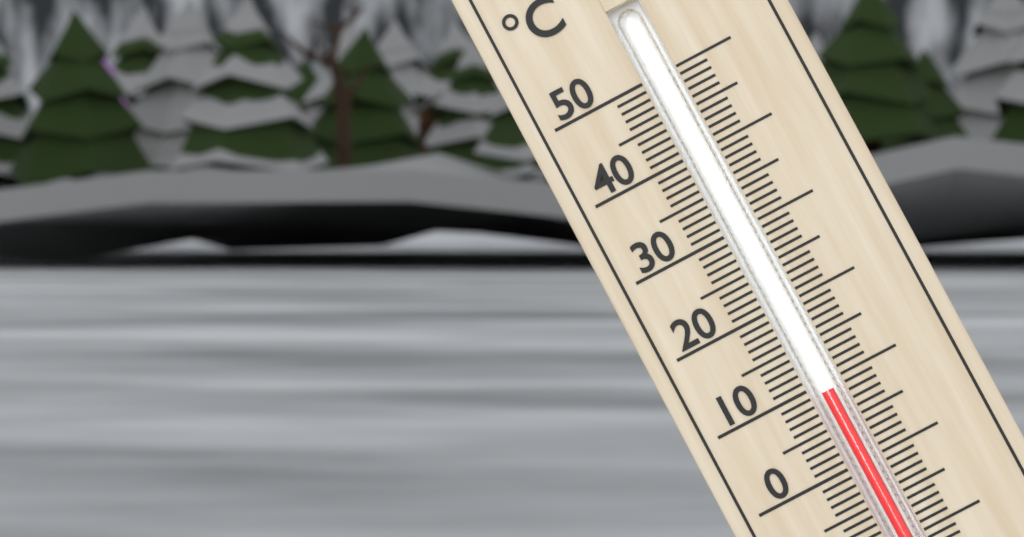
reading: 9 °C
